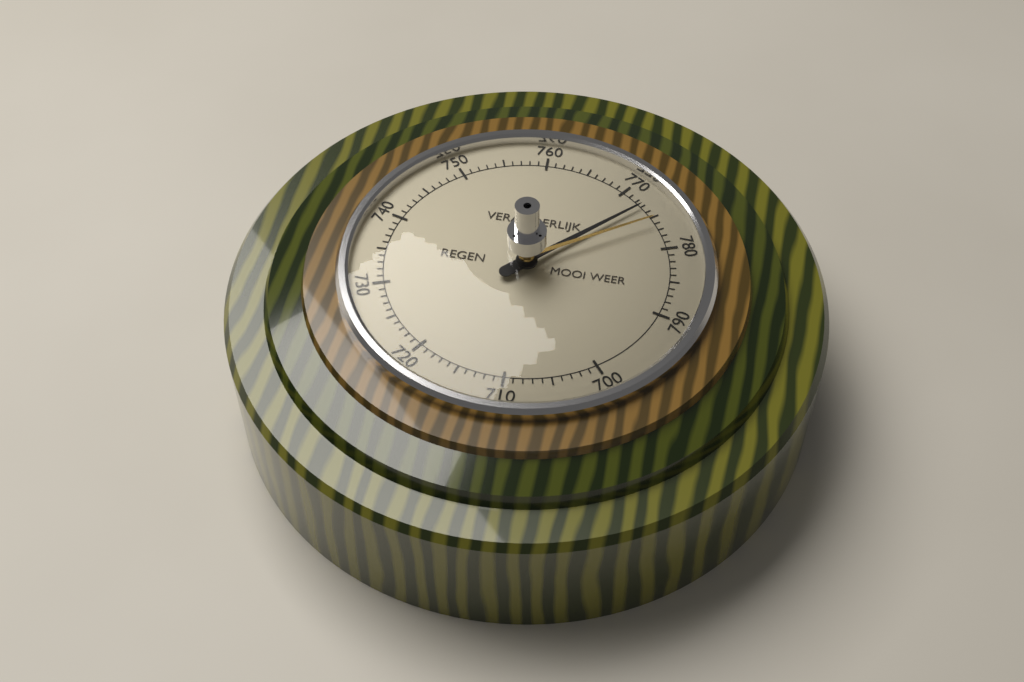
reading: 773 (no unit)
